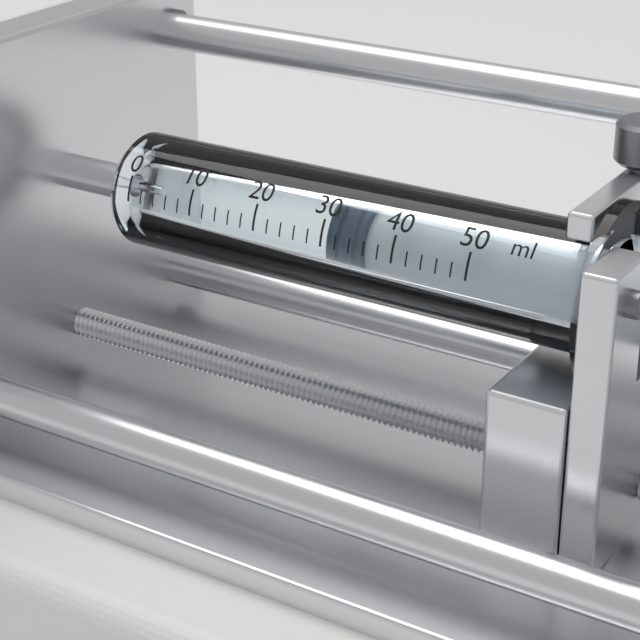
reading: 30 ml
